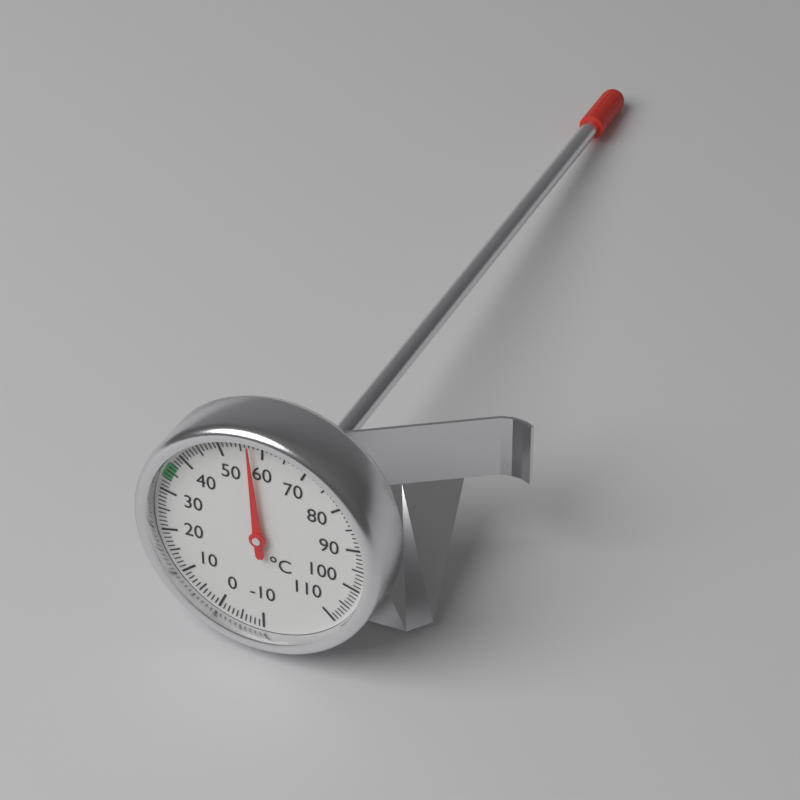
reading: 57 °C
